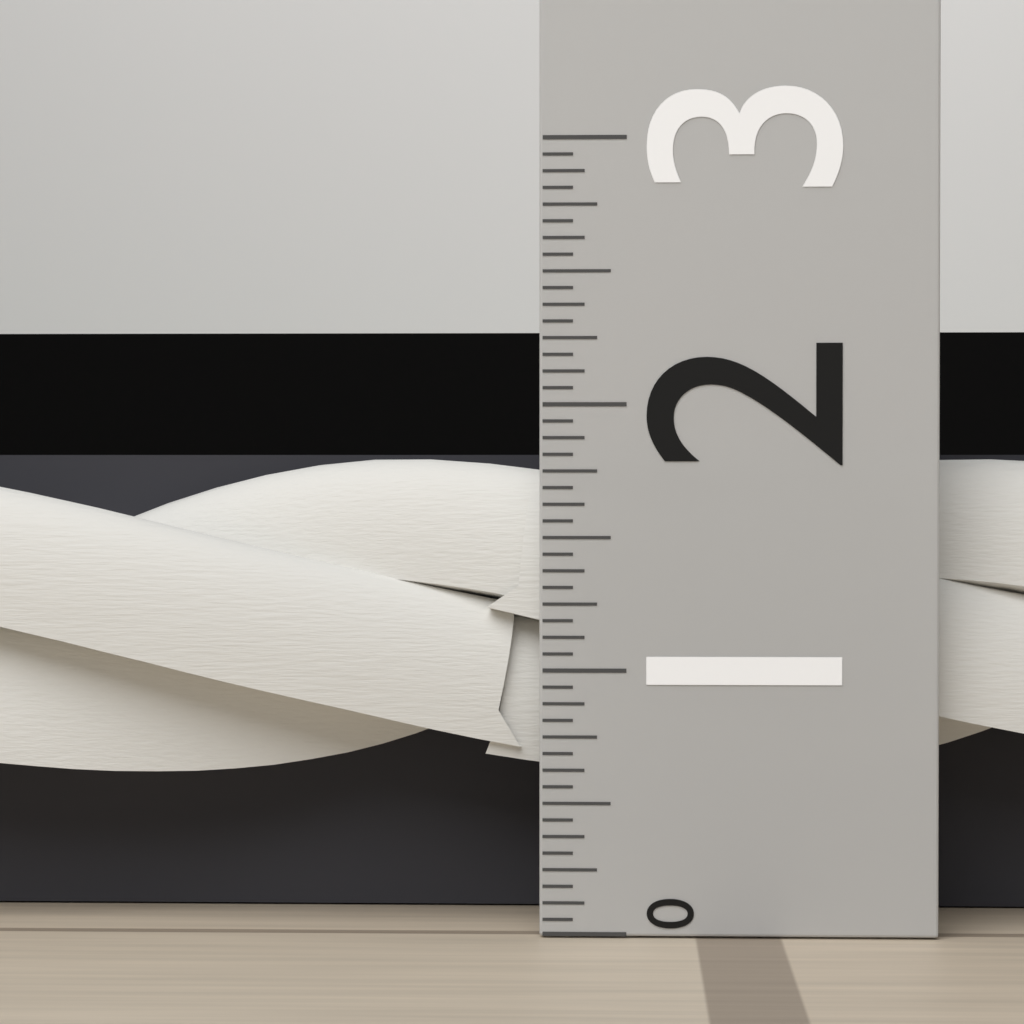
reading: 1.8125 (no unit)
